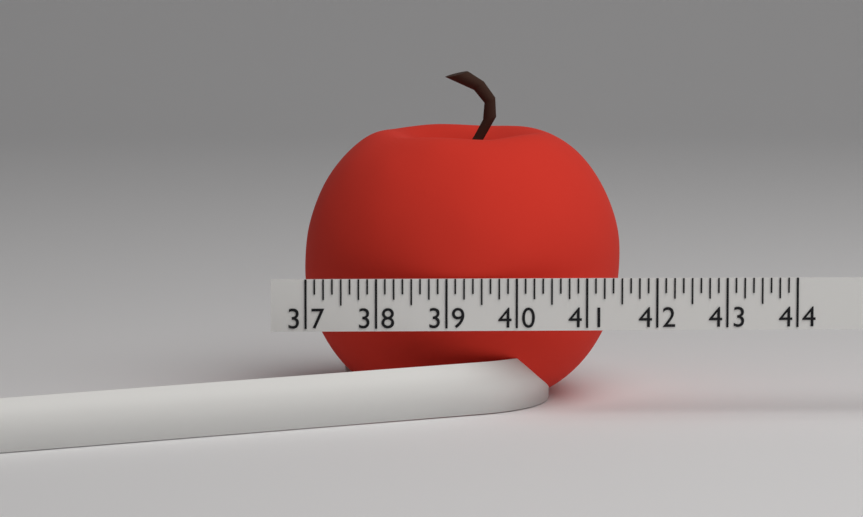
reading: 41.625 (no unit)
